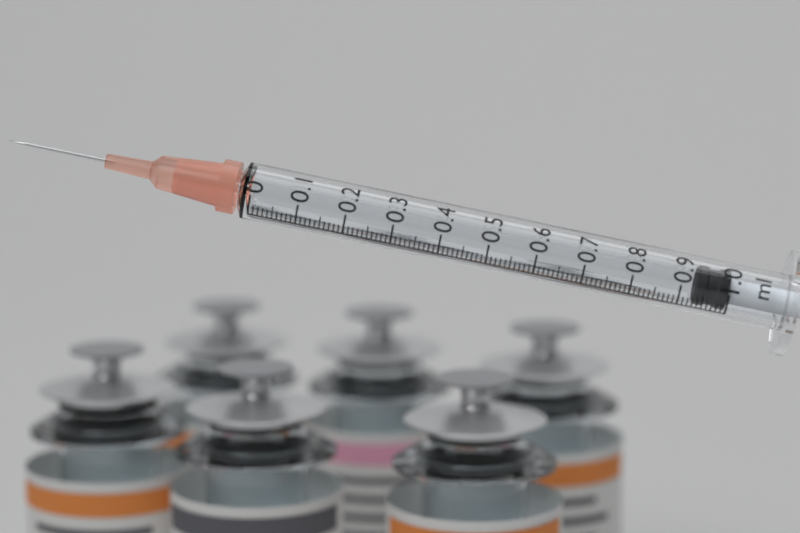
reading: 0.93 ml
